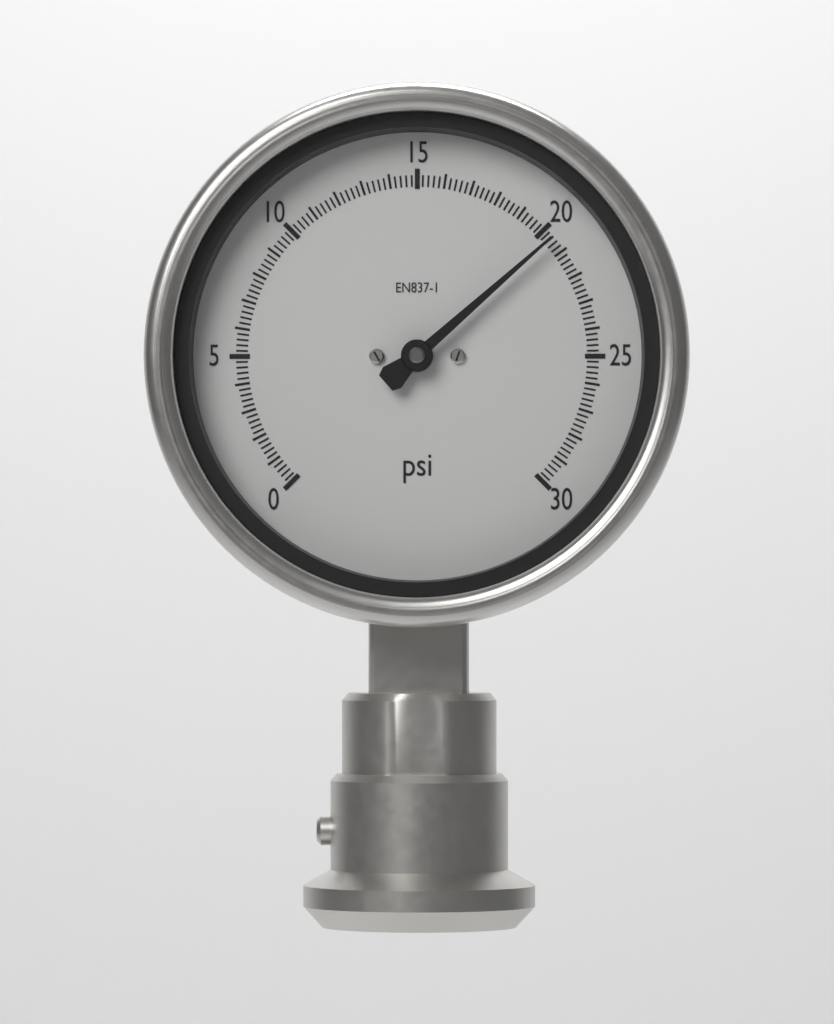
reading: 20.4 psi
